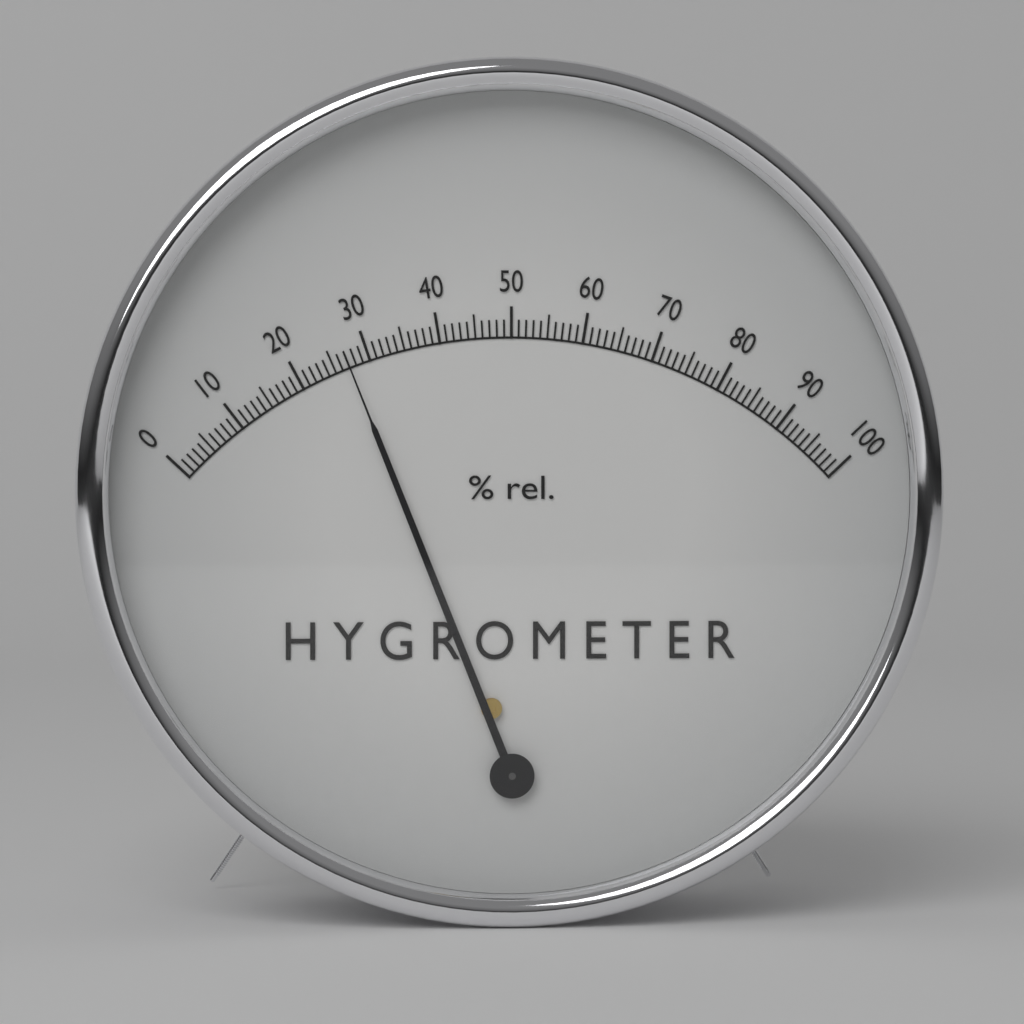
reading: 27 %
